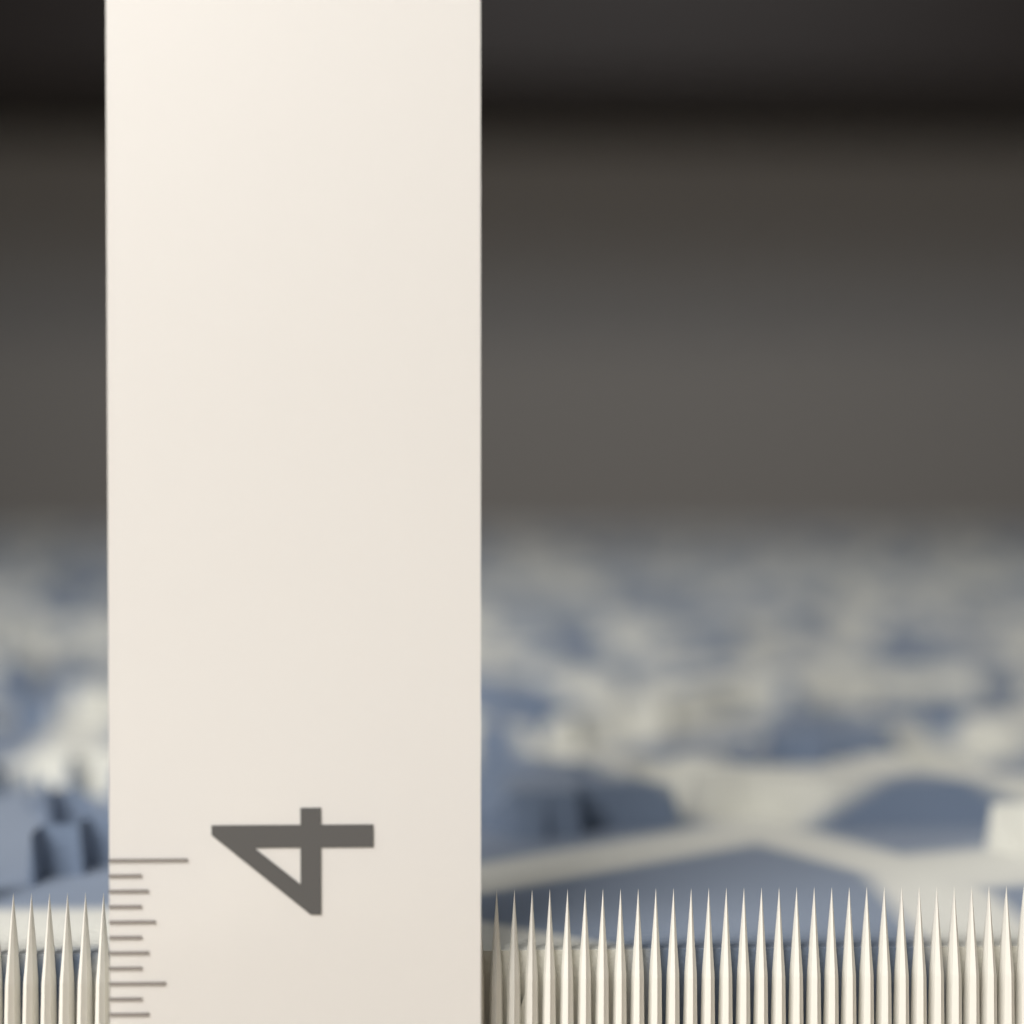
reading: 3.8125 (no unit)
